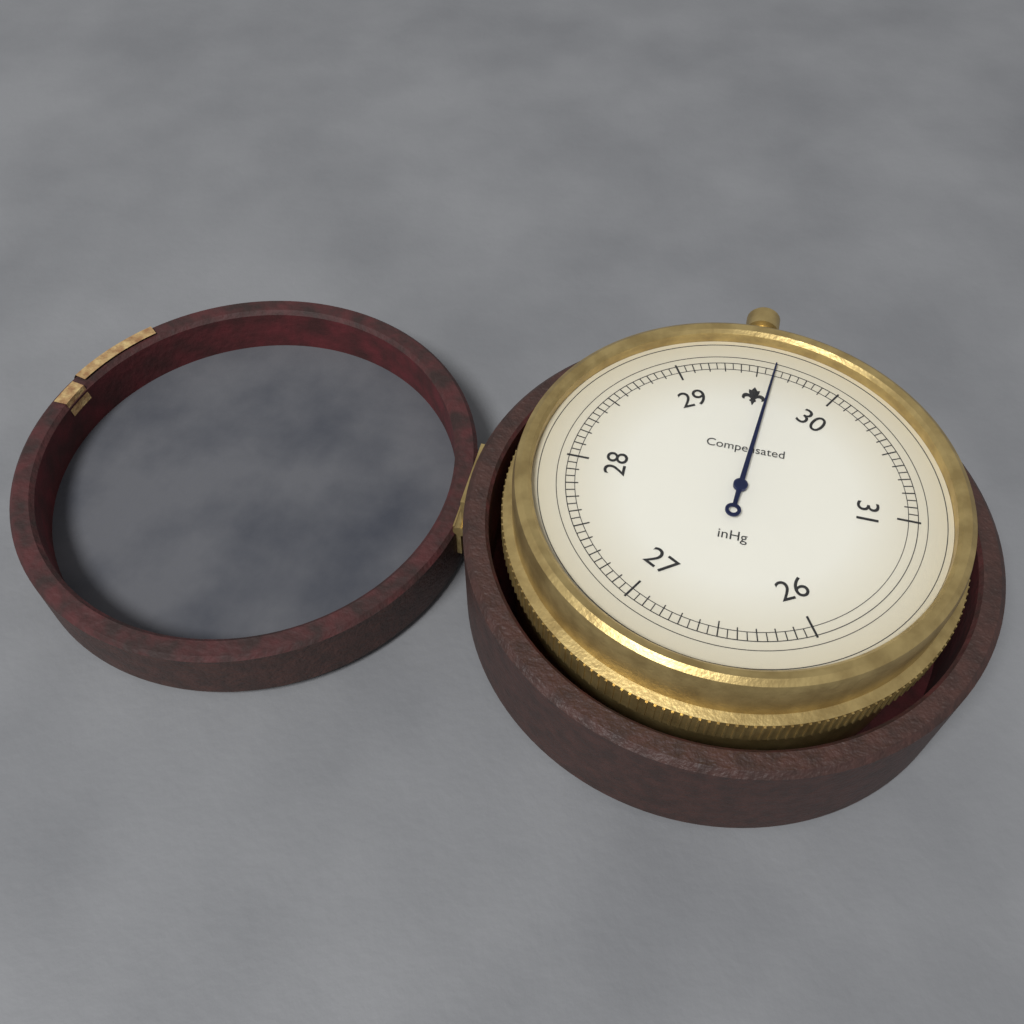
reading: 29.60 inHg
